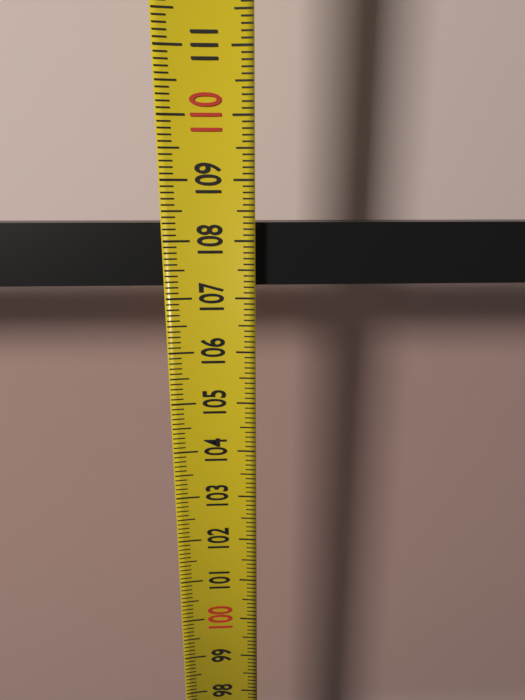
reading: 108.3 (no unit)
